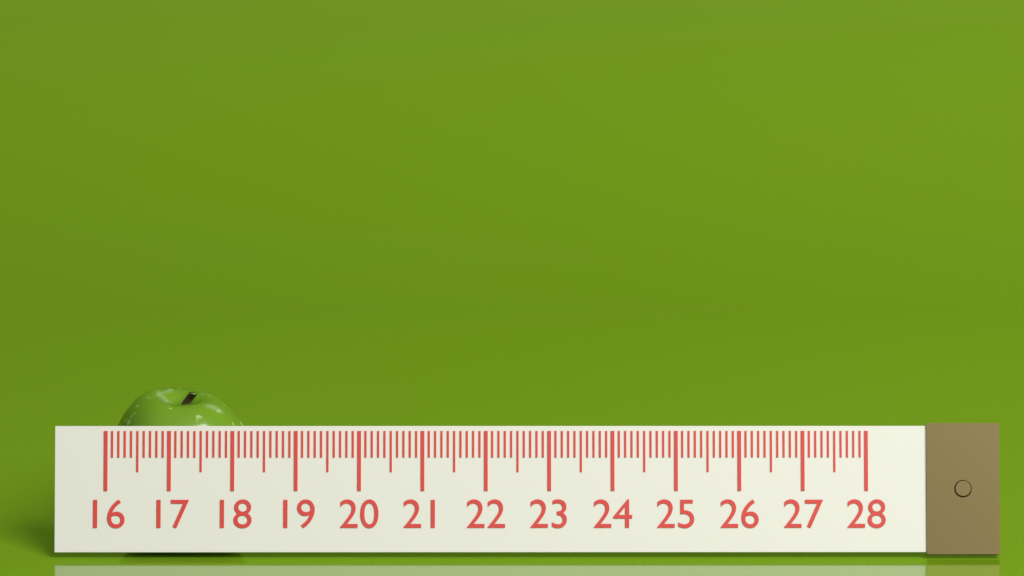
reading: 18.3 (no unit)
